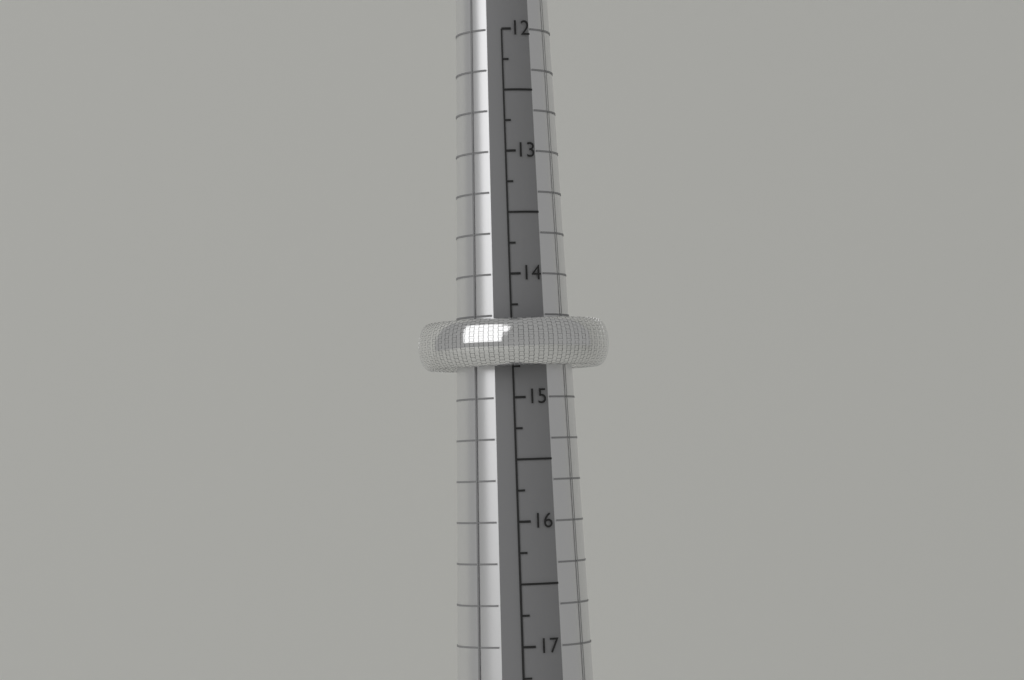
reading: 14.75 mm
